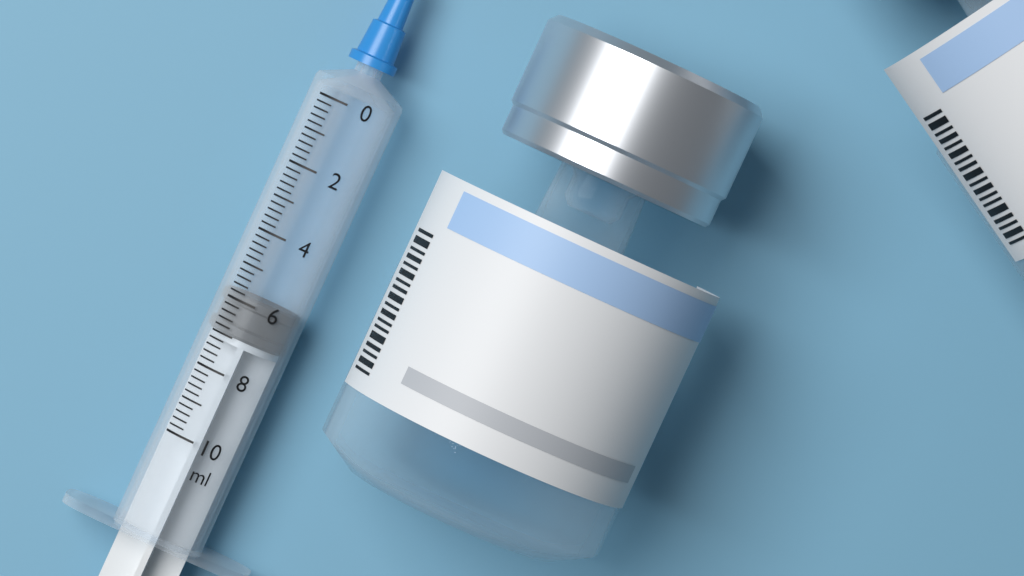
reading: 5.8 ml
